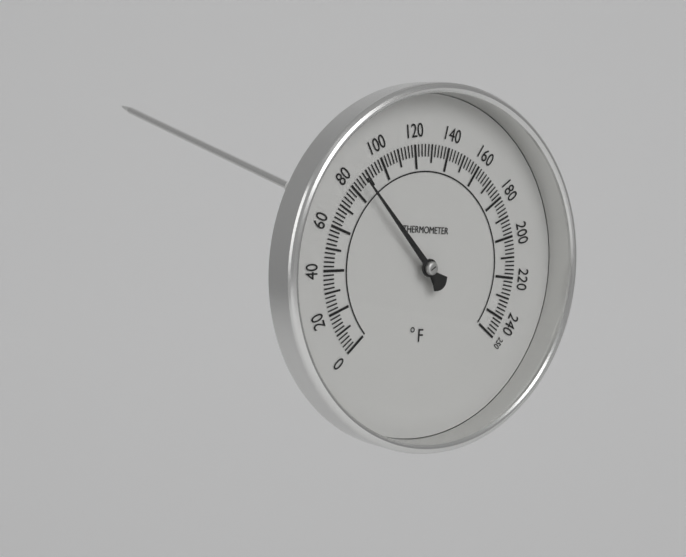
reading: 86 °F
